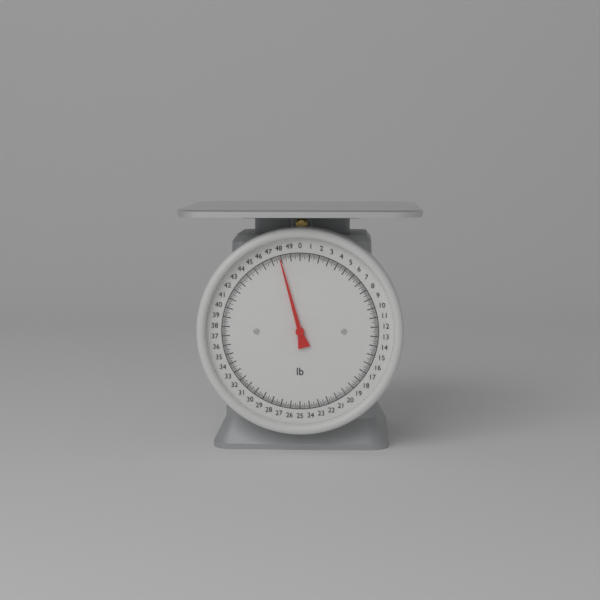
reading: 47.875 lb
